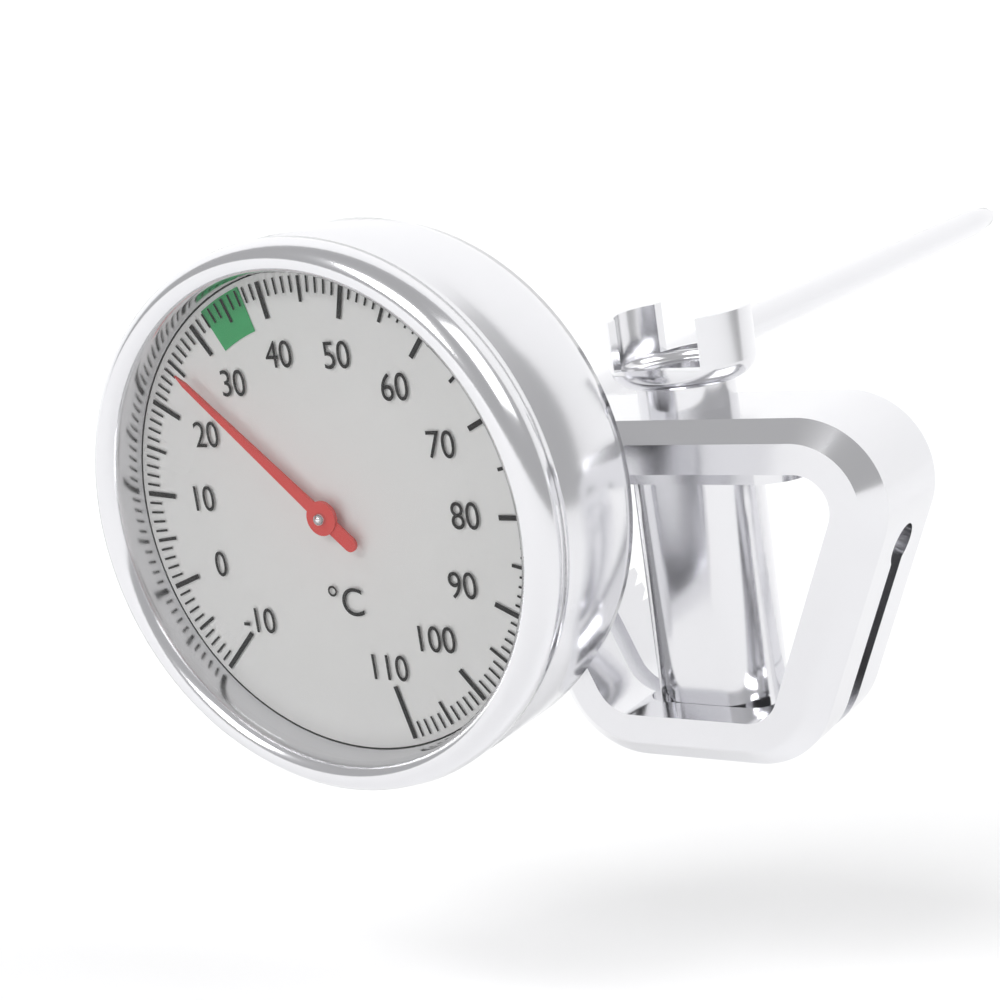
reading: 25 °C
